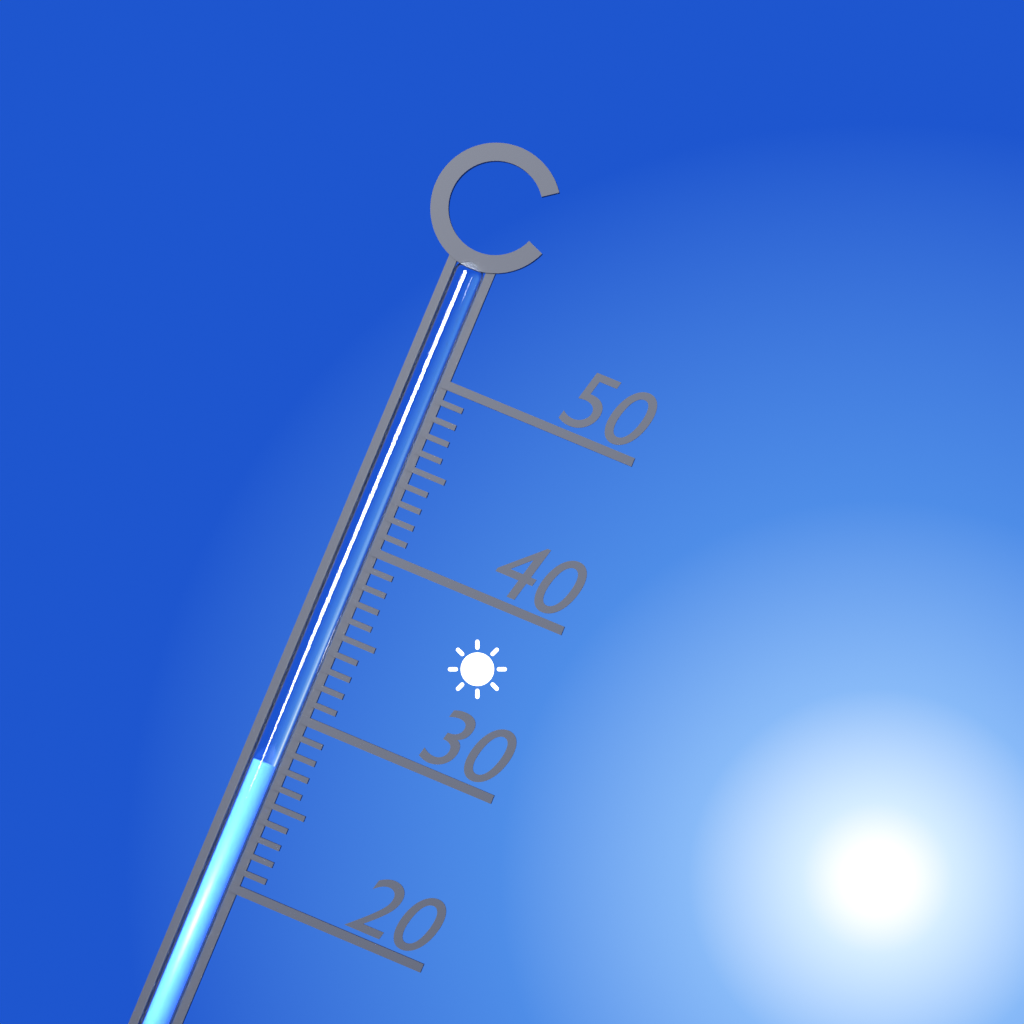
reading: 27 °C
